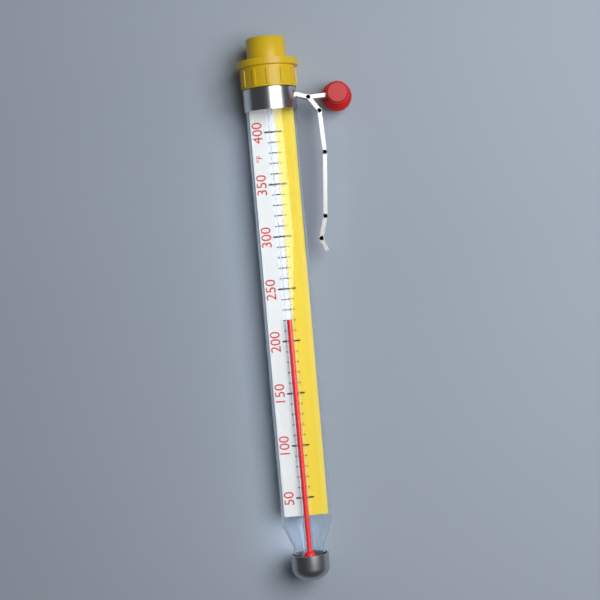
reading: 220 °F
